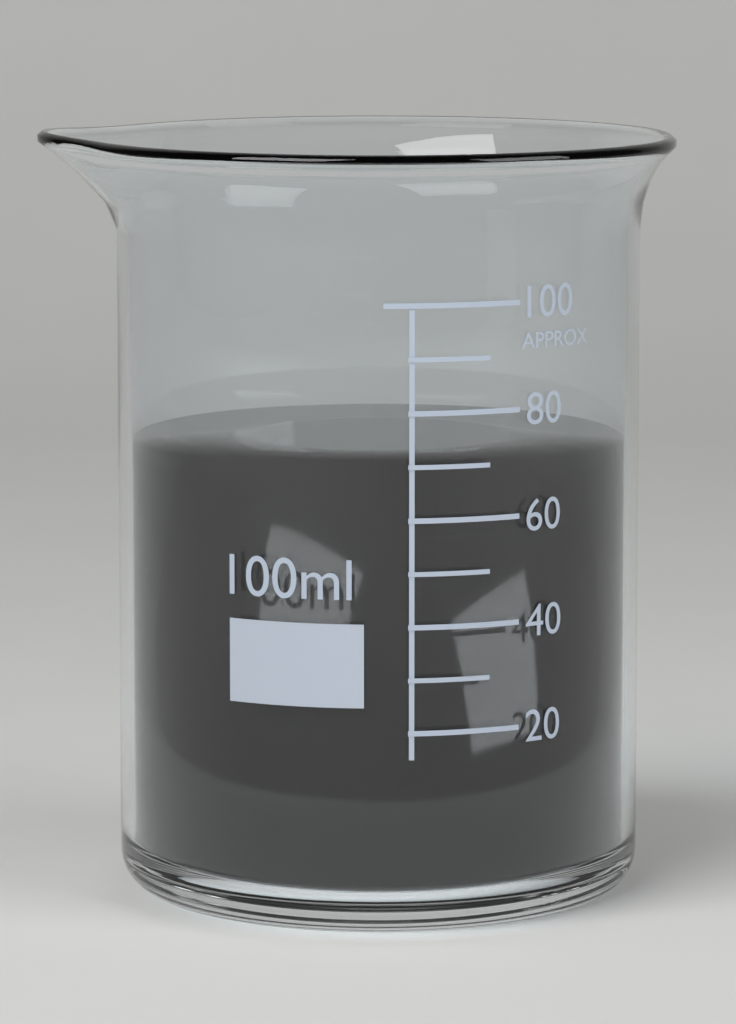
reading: 70 ml
